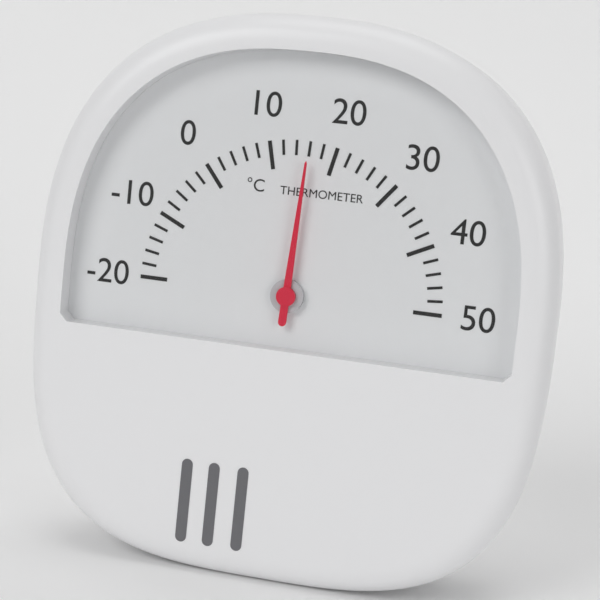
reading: 16 °C
